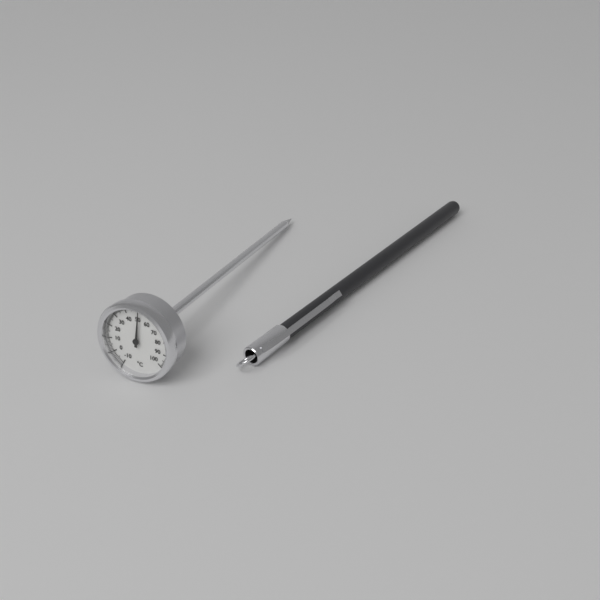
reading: 51 °C
